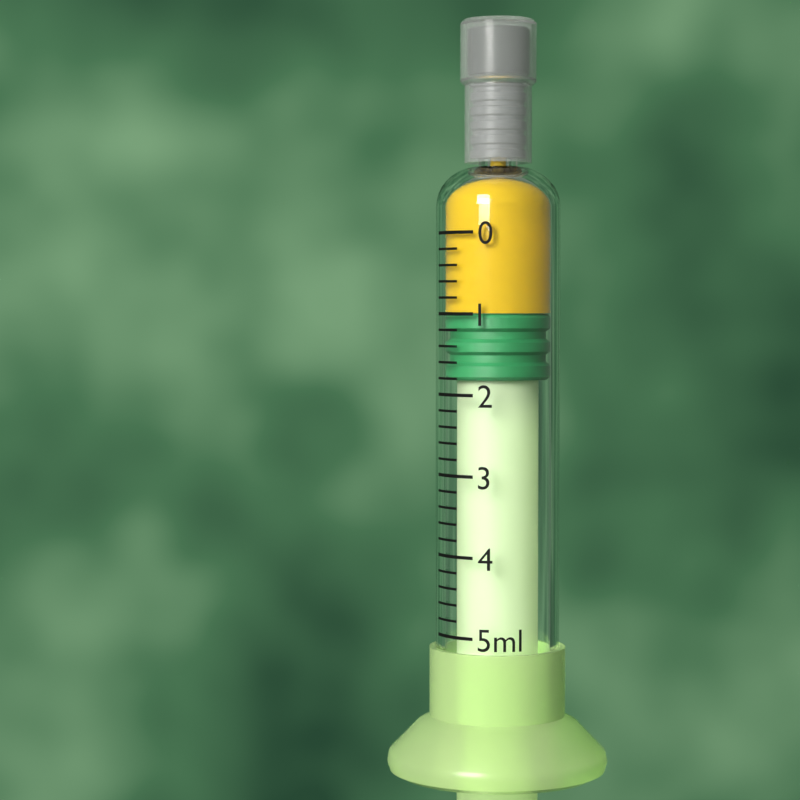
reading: 1.0 ml
